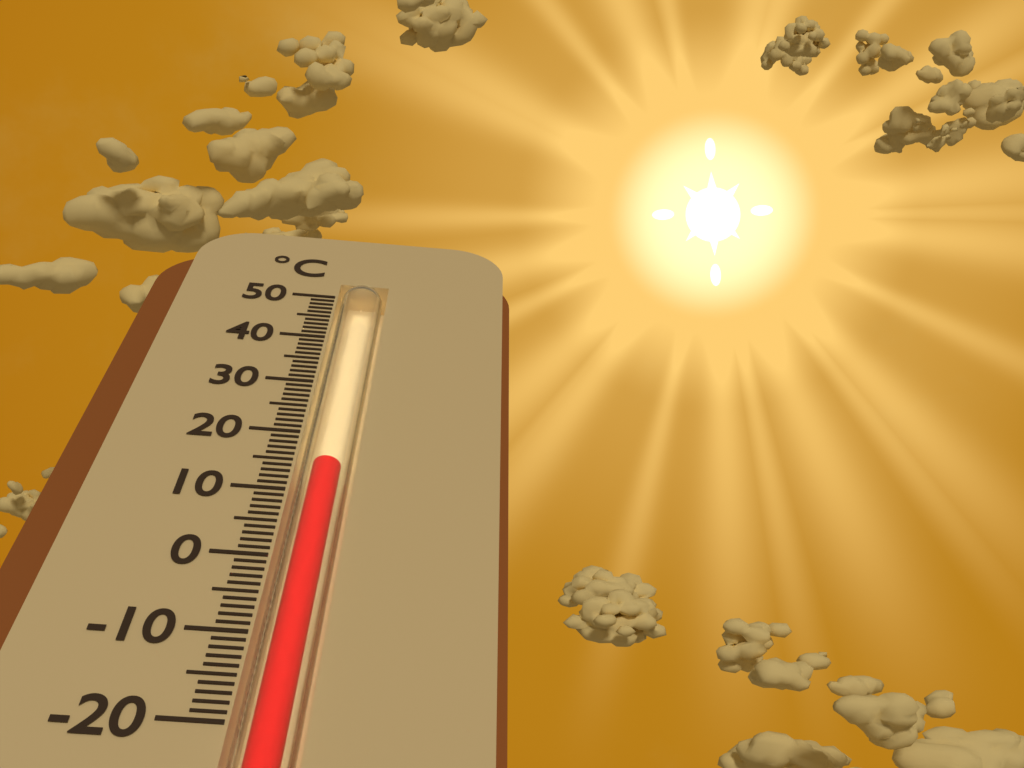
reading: 15 °C
